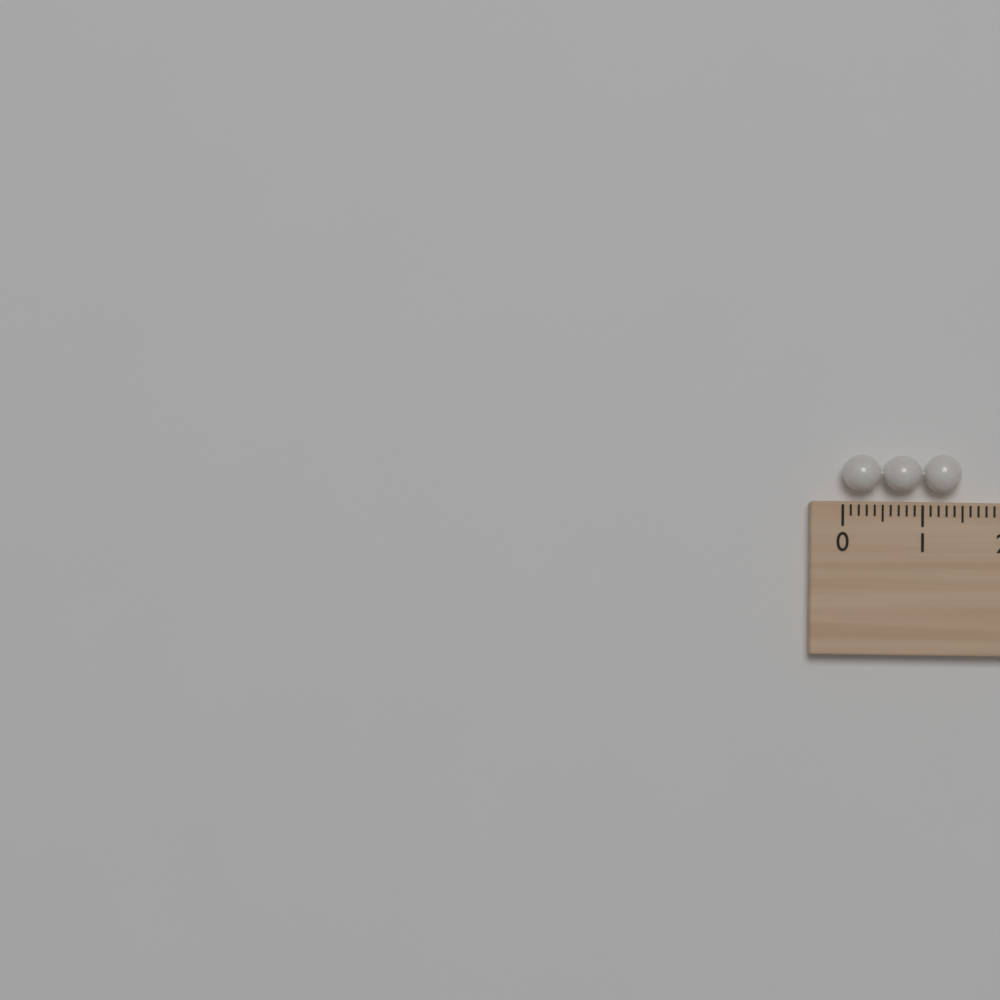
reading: 1.5 cm
